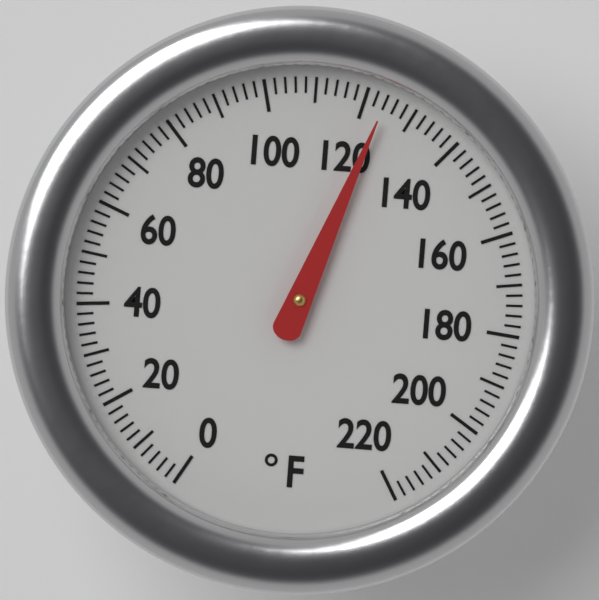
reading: 124 °F
